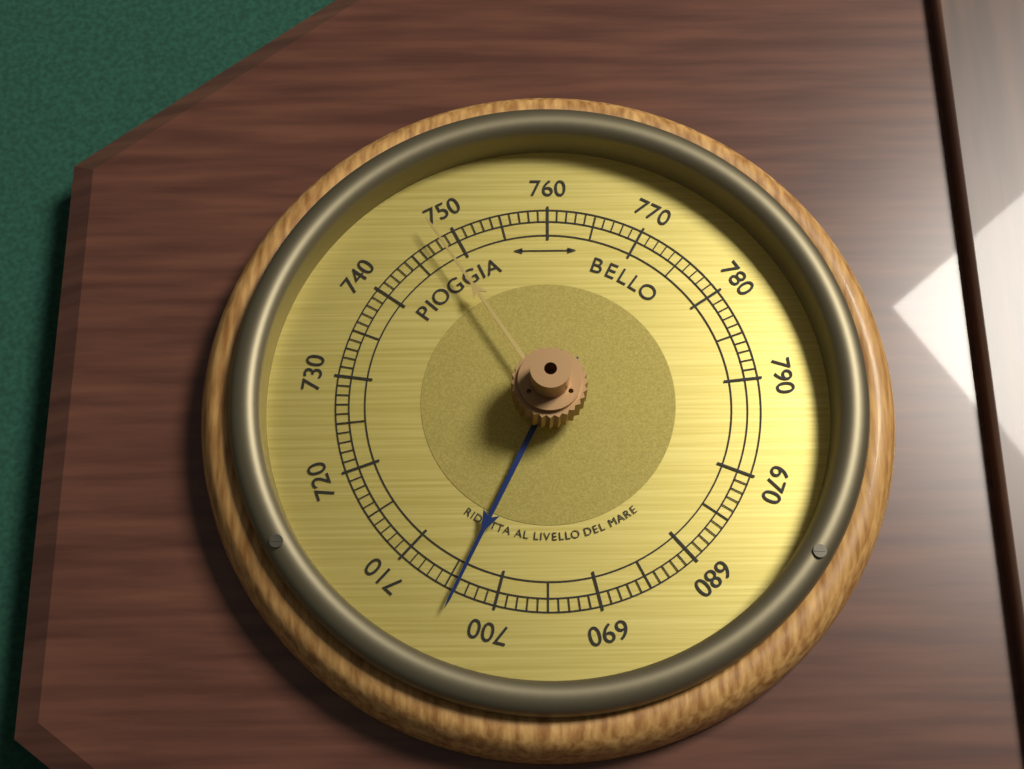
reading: 704 (no unit)
